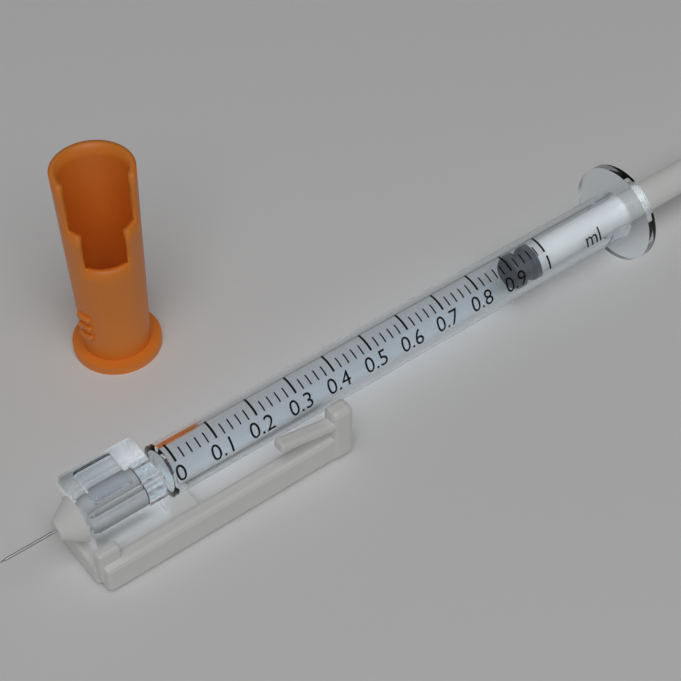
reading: 0.92 ml
